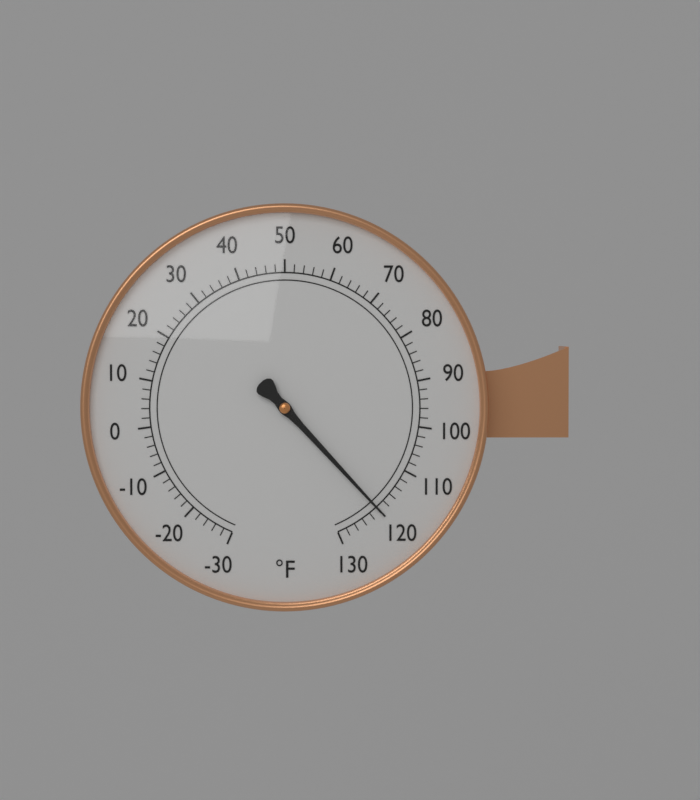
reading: 120 °F
